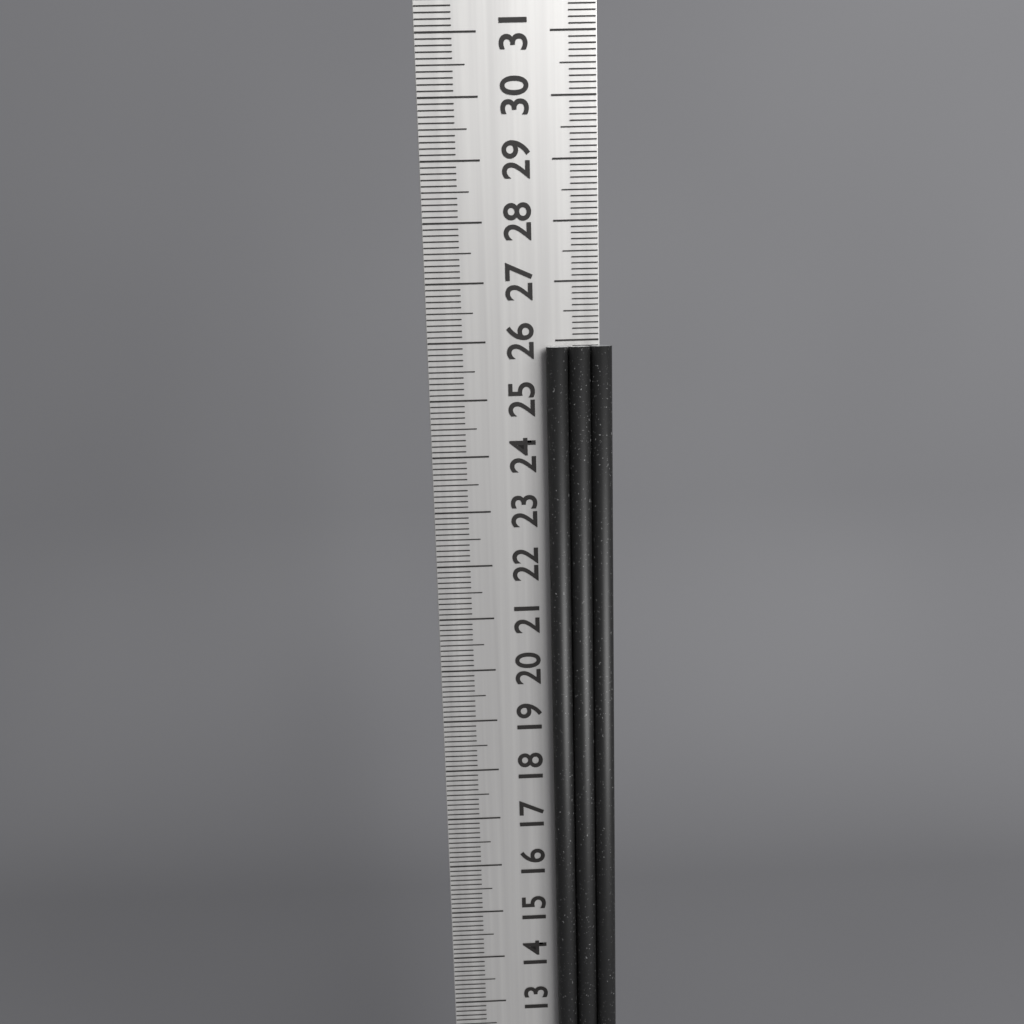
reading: 25.9 cm
